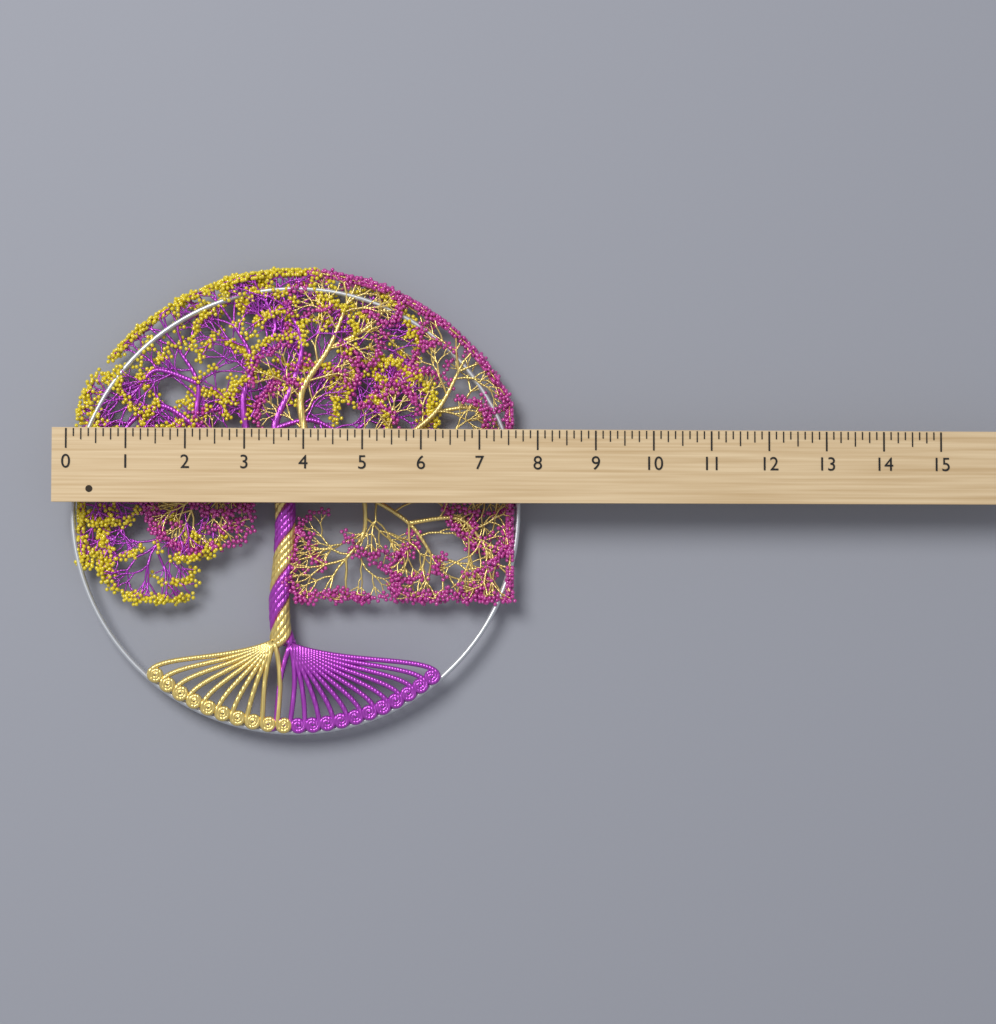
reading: 7.750 (no unit)
